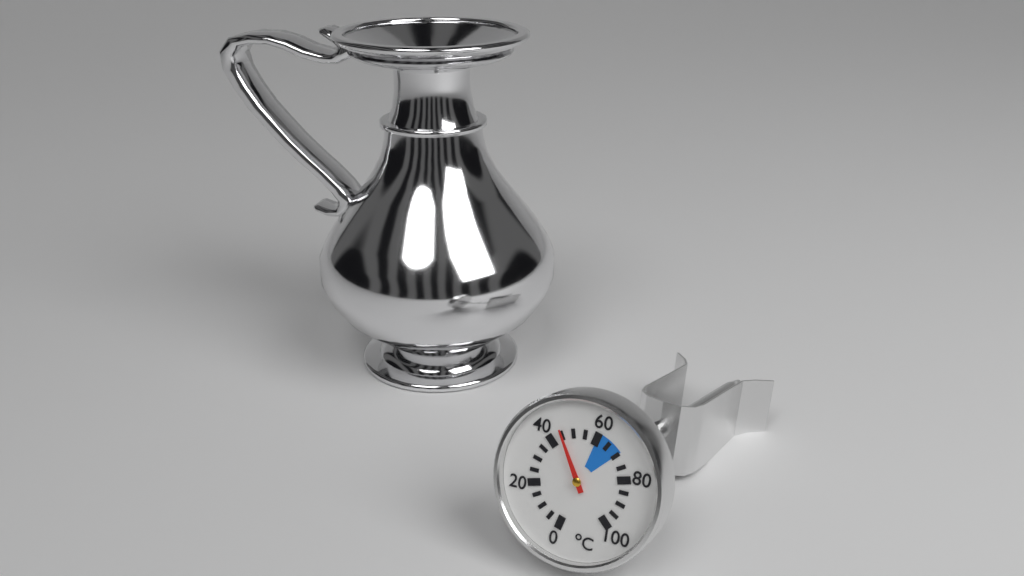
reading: 45 °C
